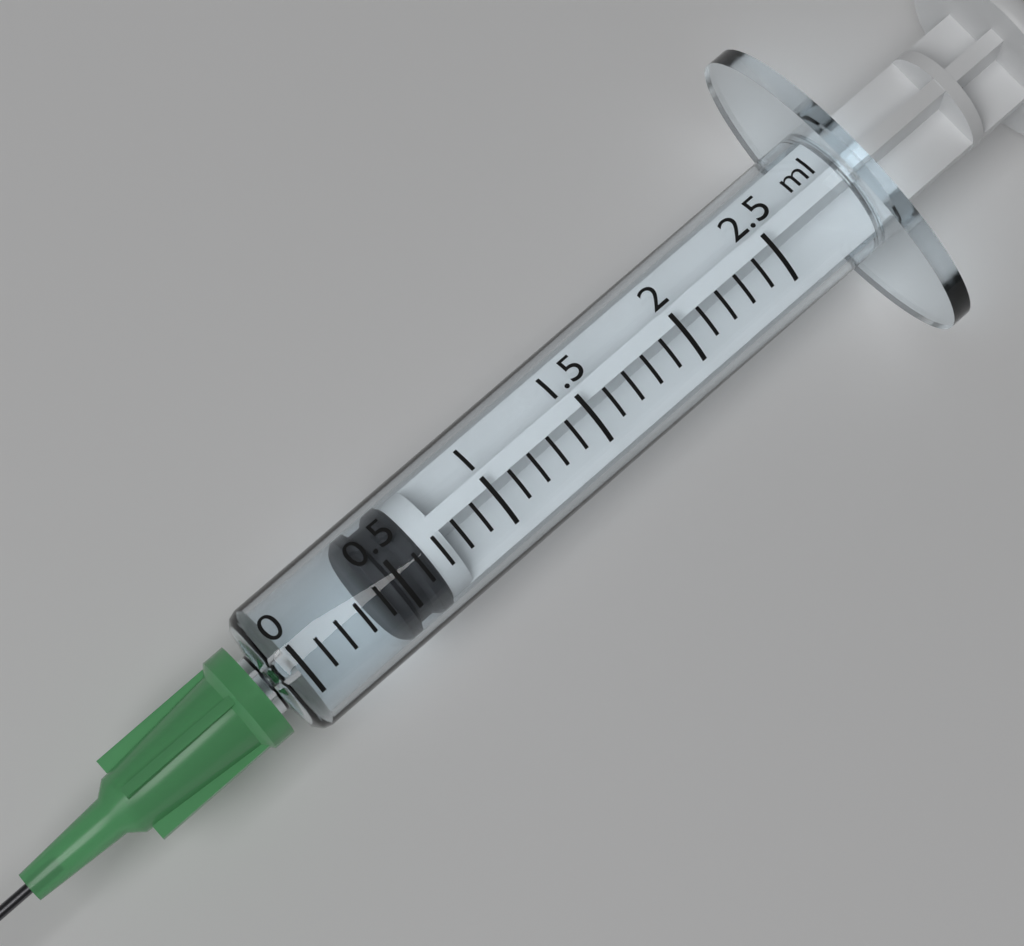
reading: 0.4 ml
